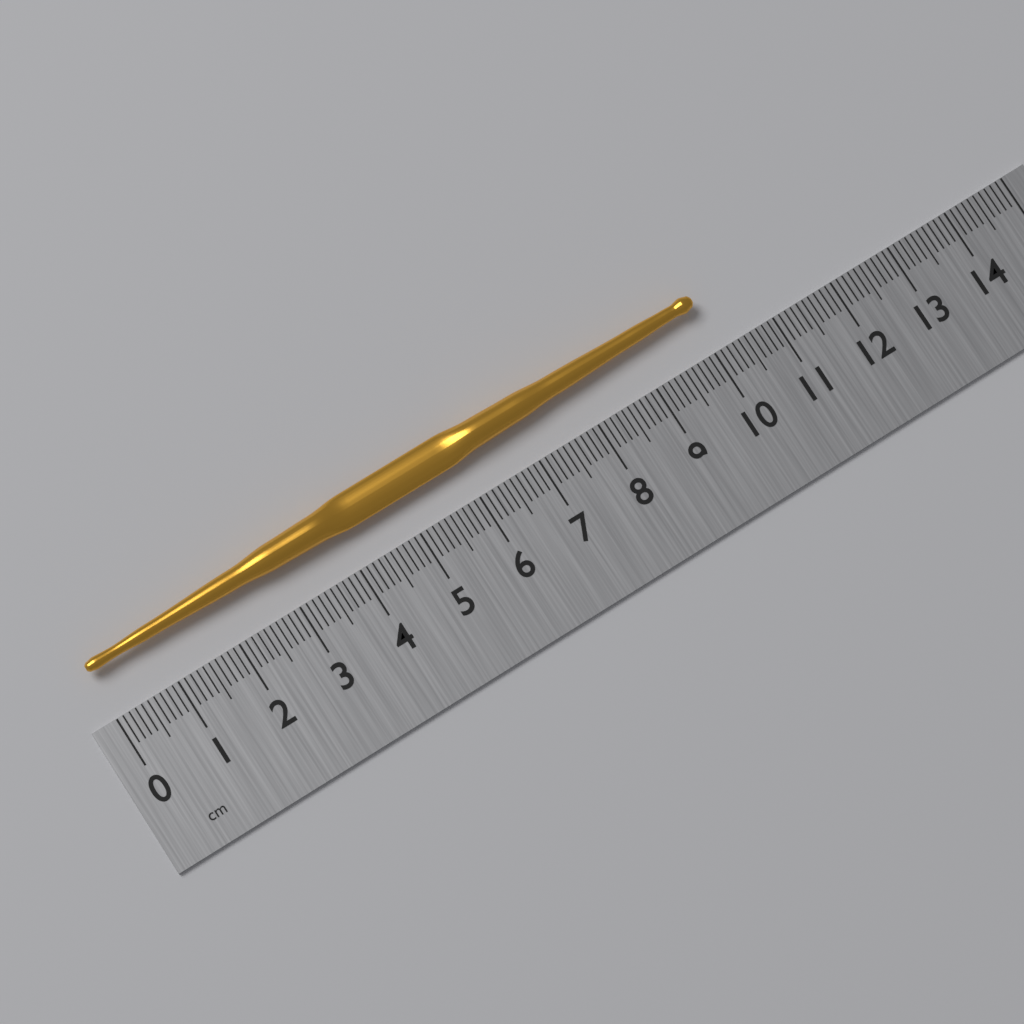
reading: 10.1 cm
